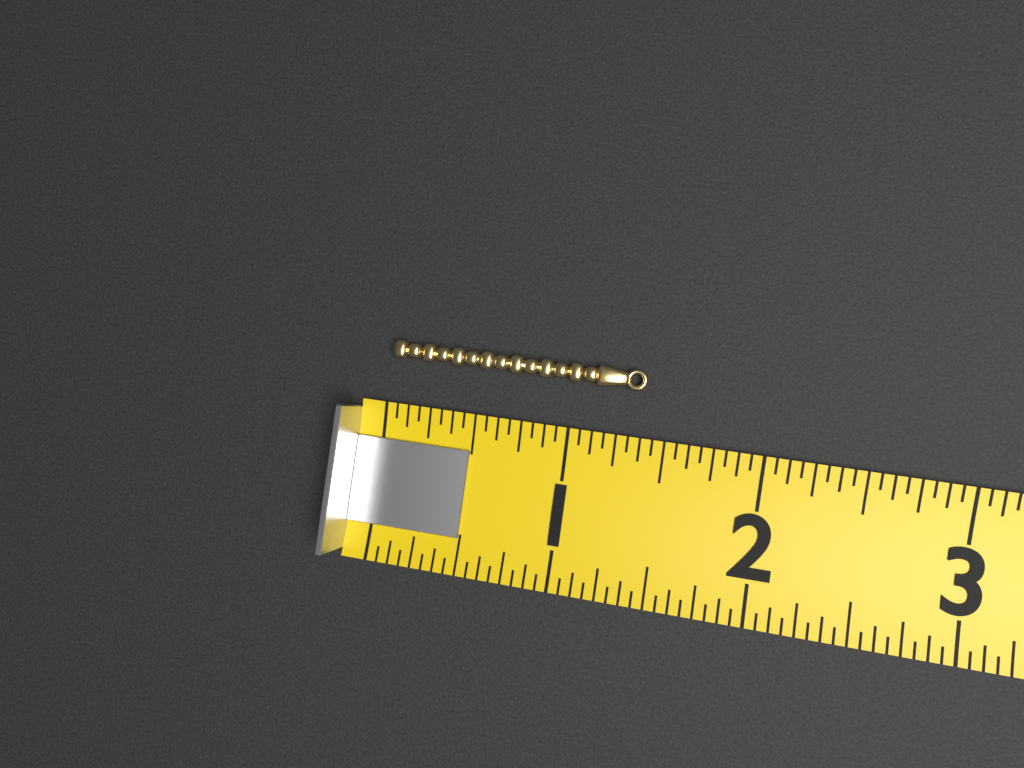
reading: 1.3750 (no unit)
